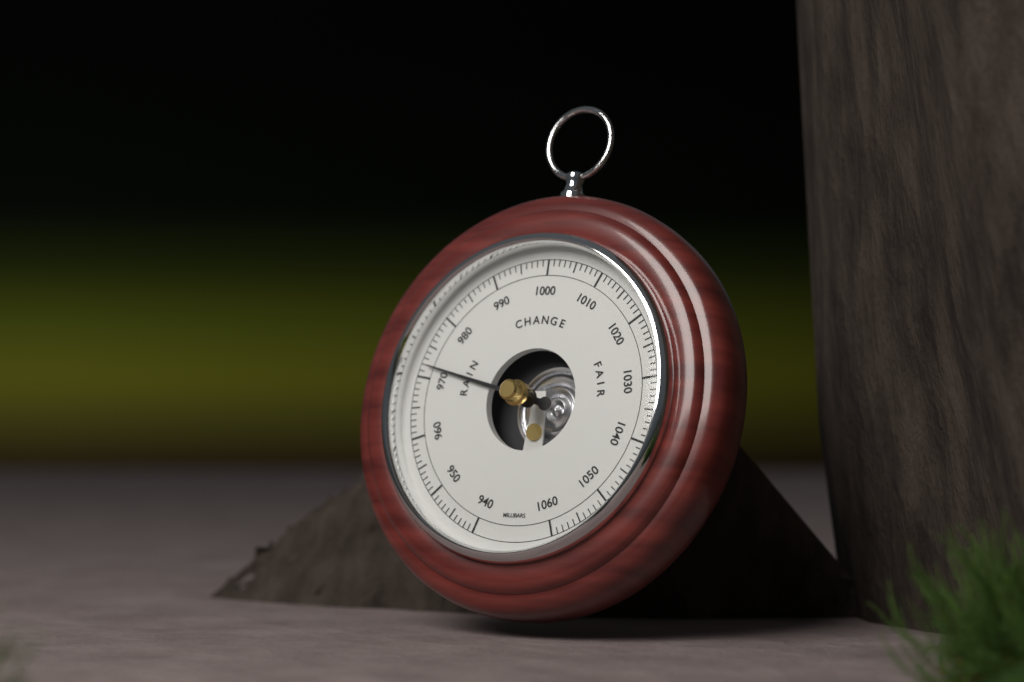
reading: 972 mbar
